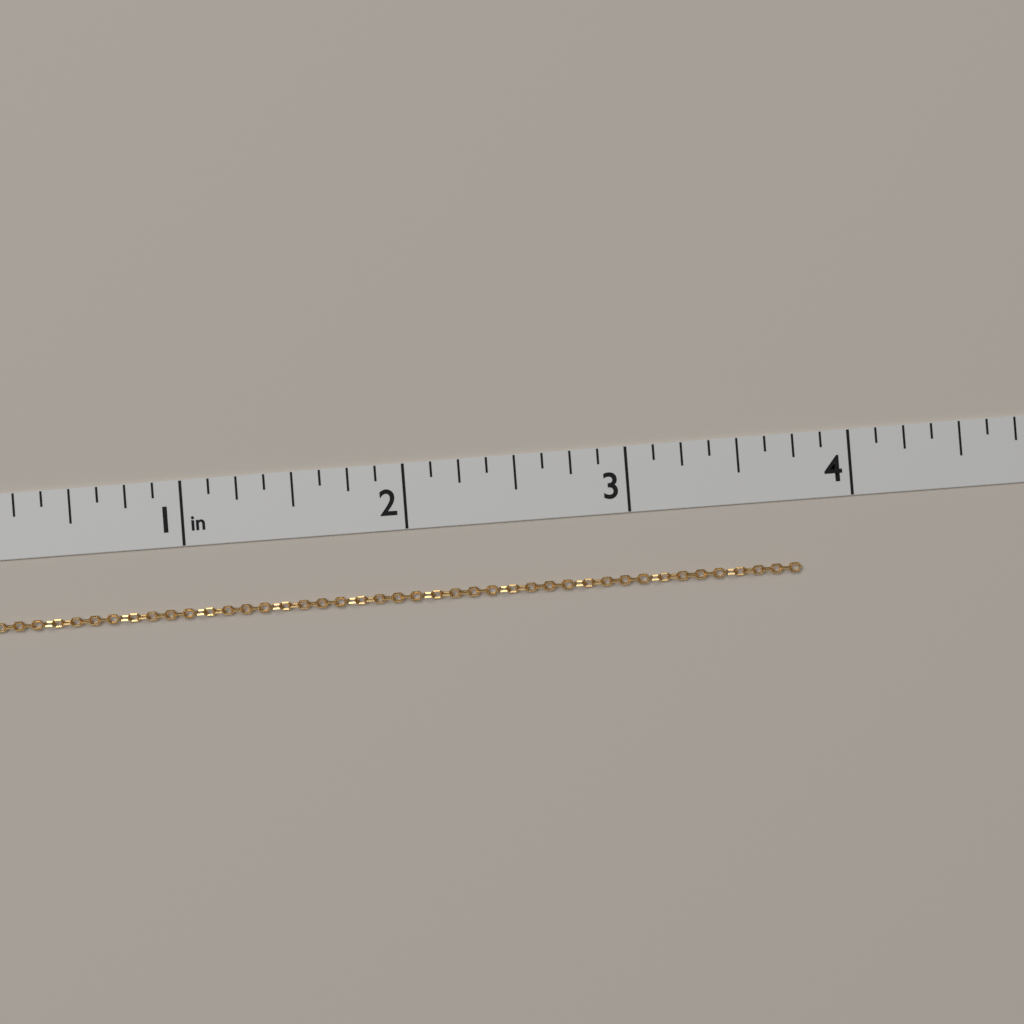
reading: 3.750 in
